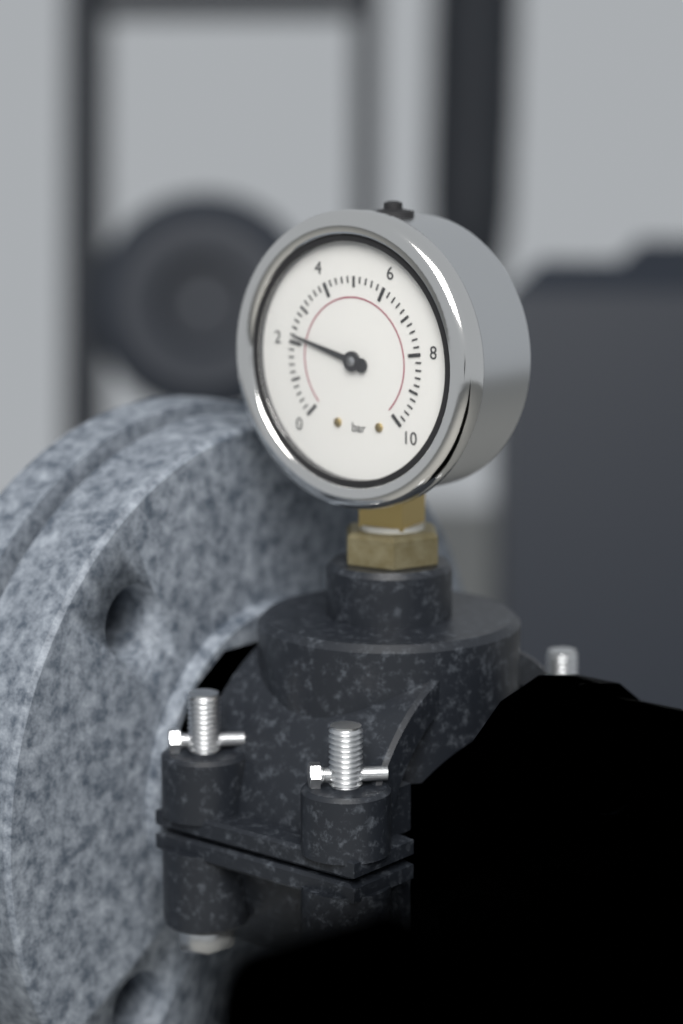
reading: 2.2 bar
